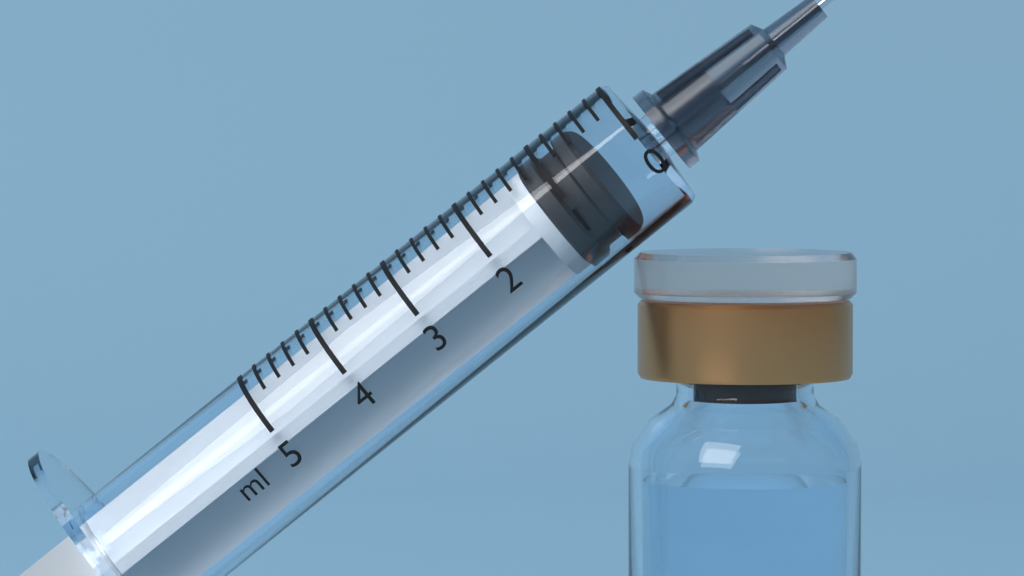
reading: 0.6 ml
